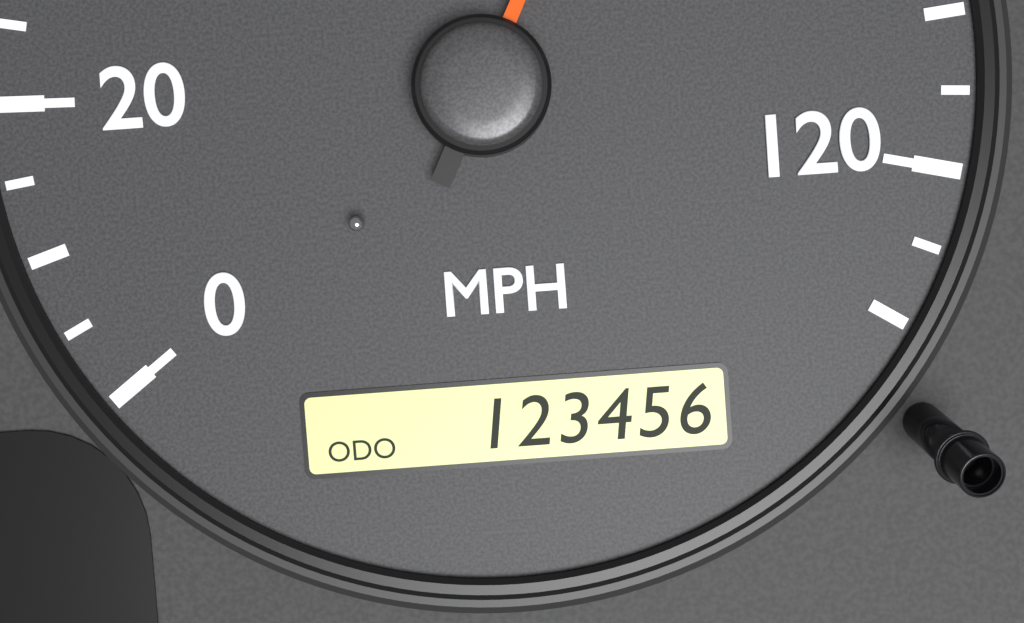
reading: 80 MPH
